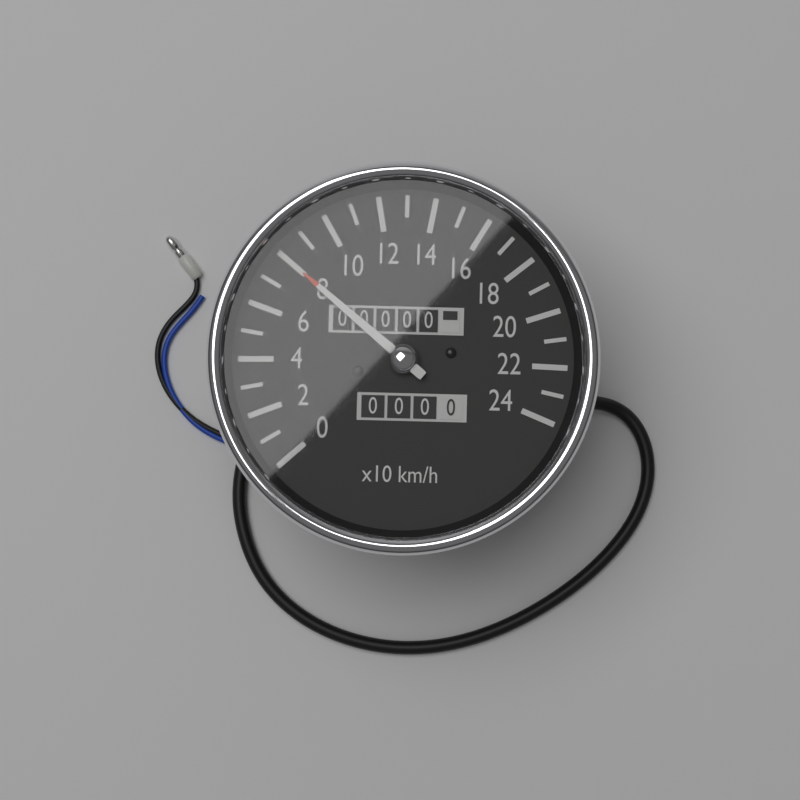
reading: 80 km/h
